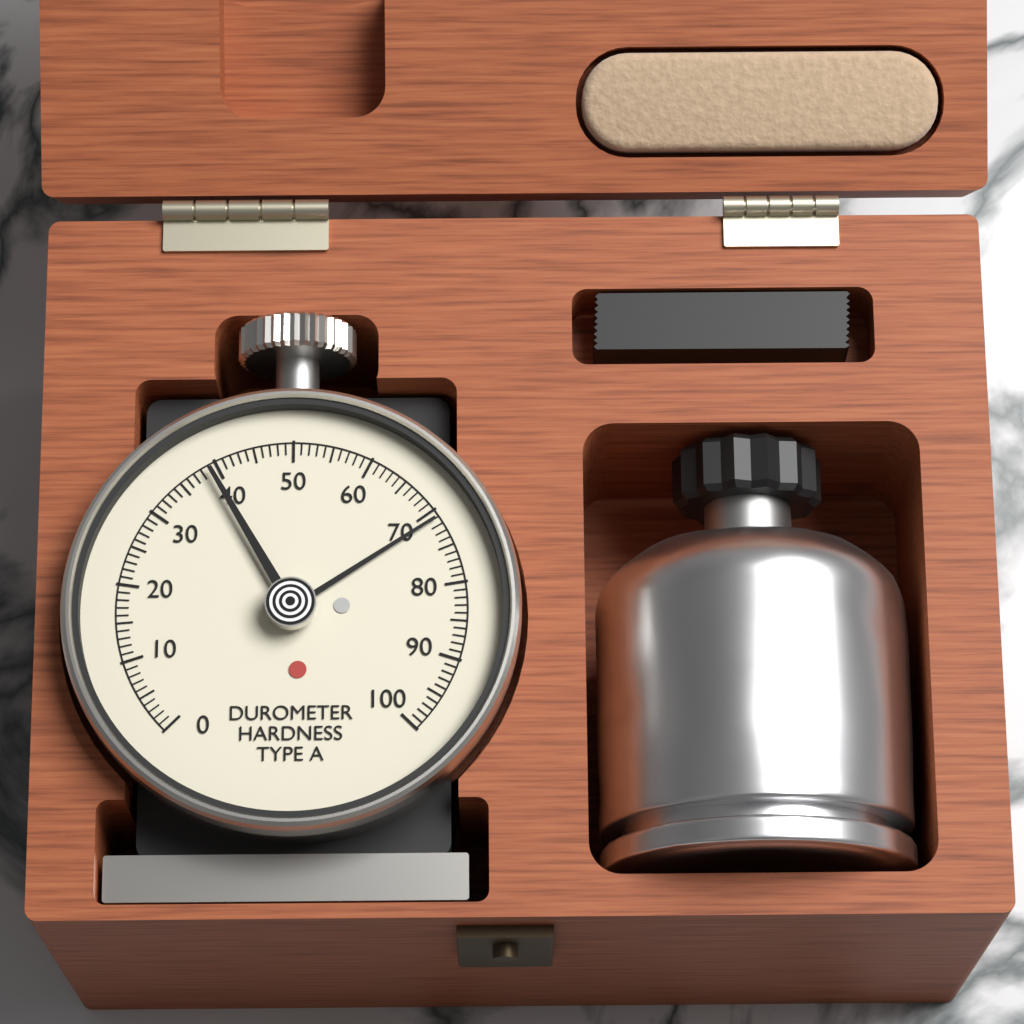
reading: 71 Shore A
